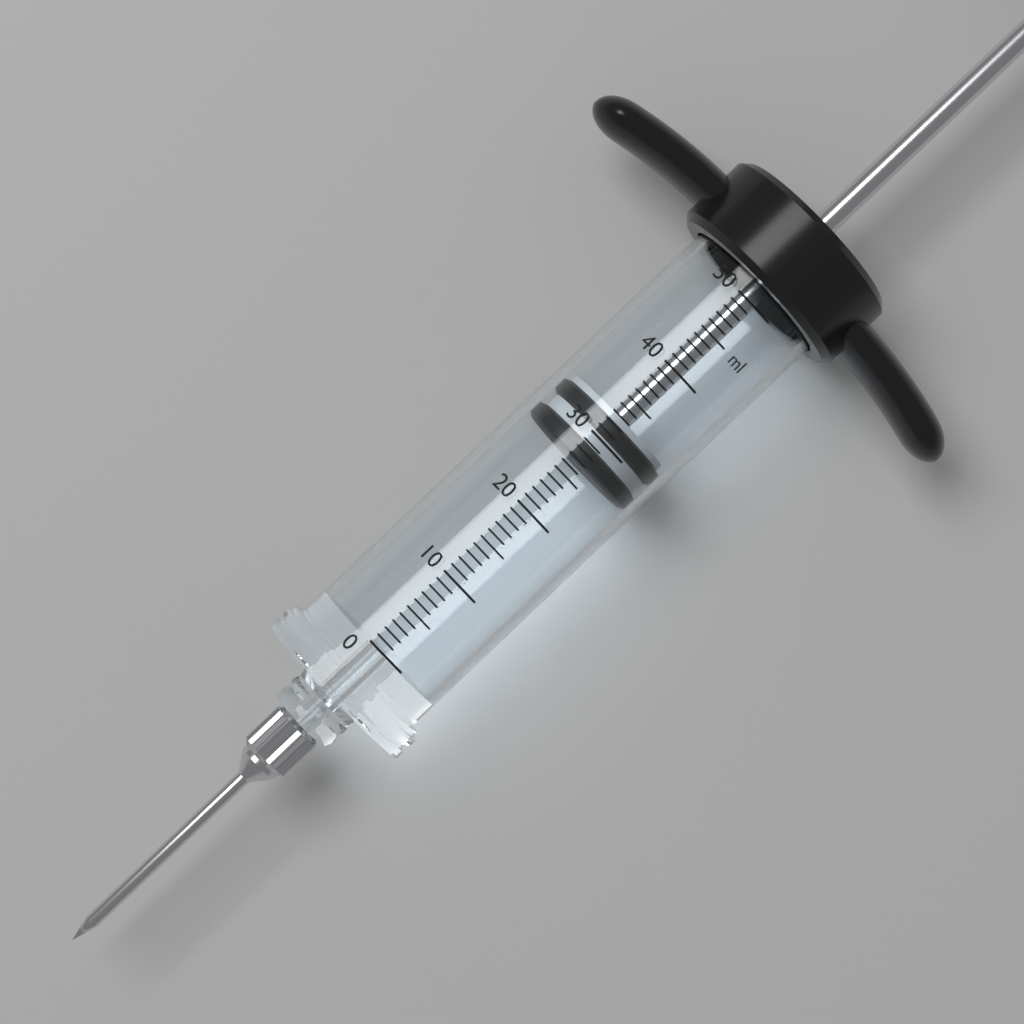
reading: 27 ml
